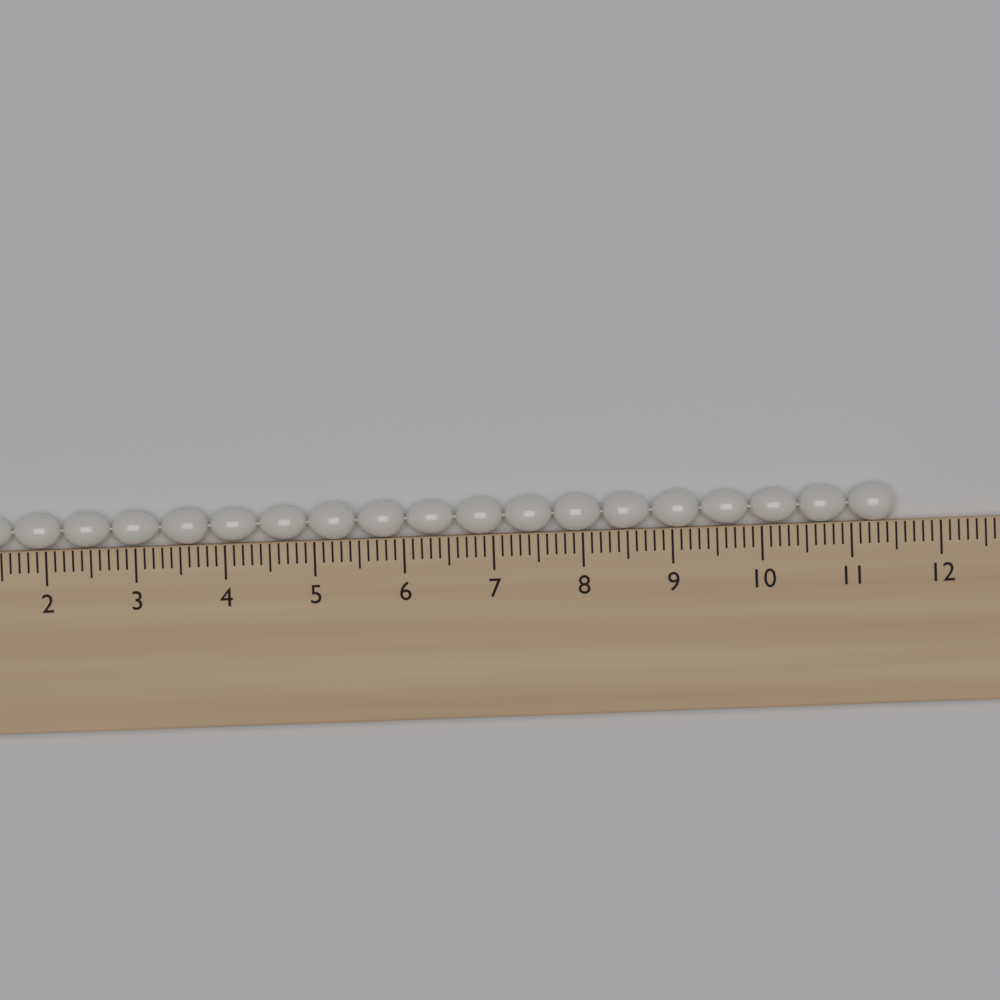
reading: 11.5 cm
